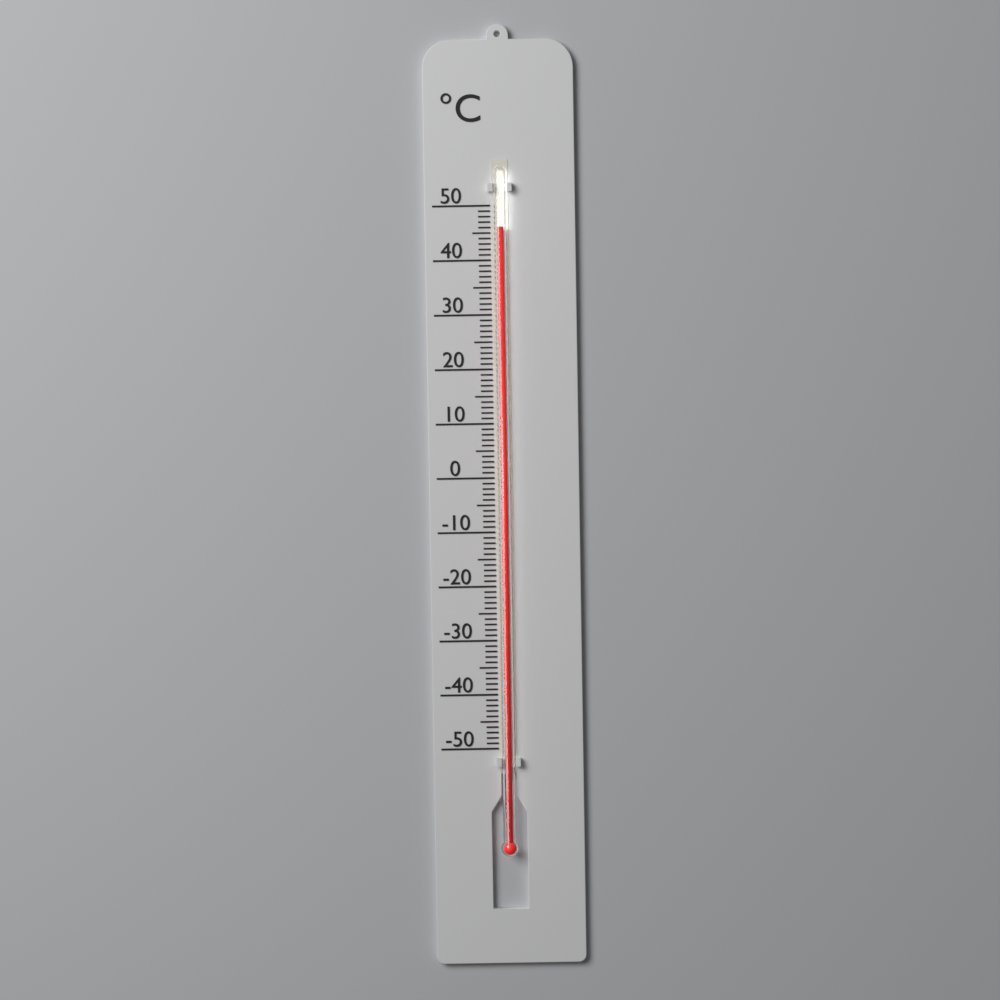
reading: 46 °C
